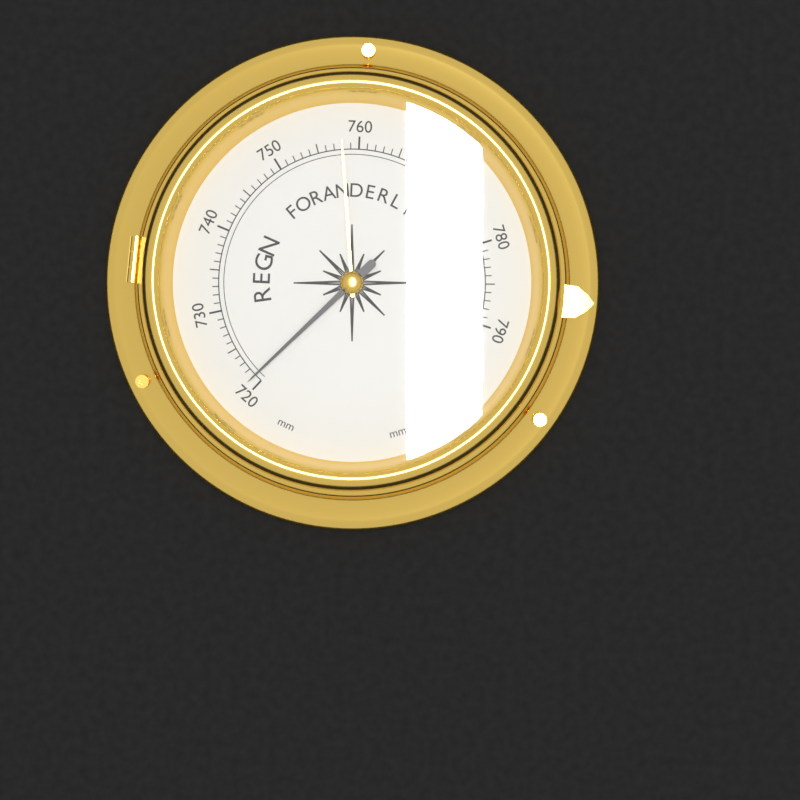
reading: 721 mm
